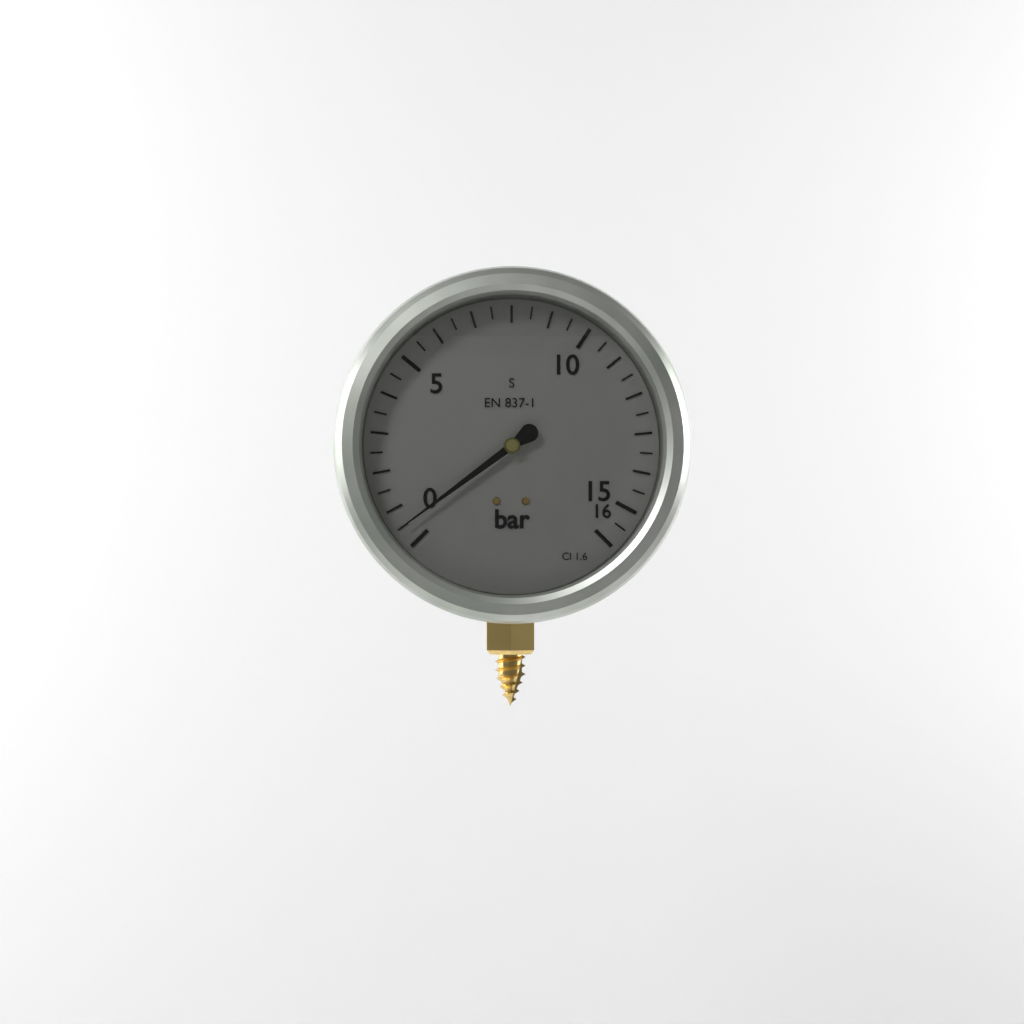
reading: 0.5 bar
